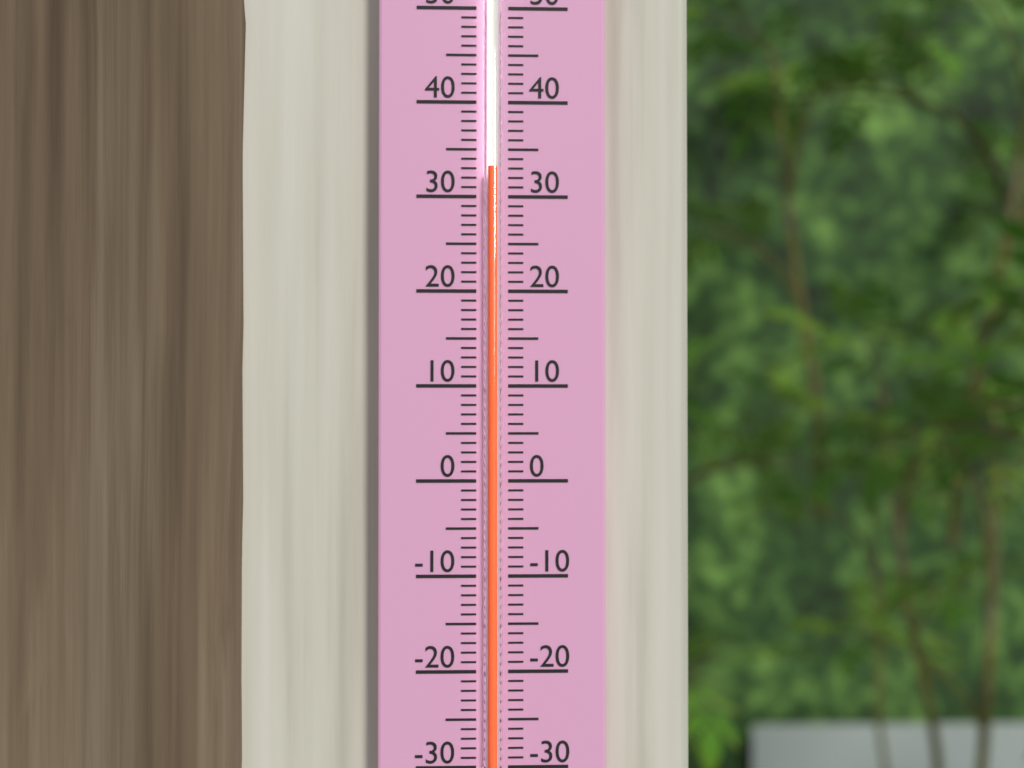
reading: 33 (no unit)
